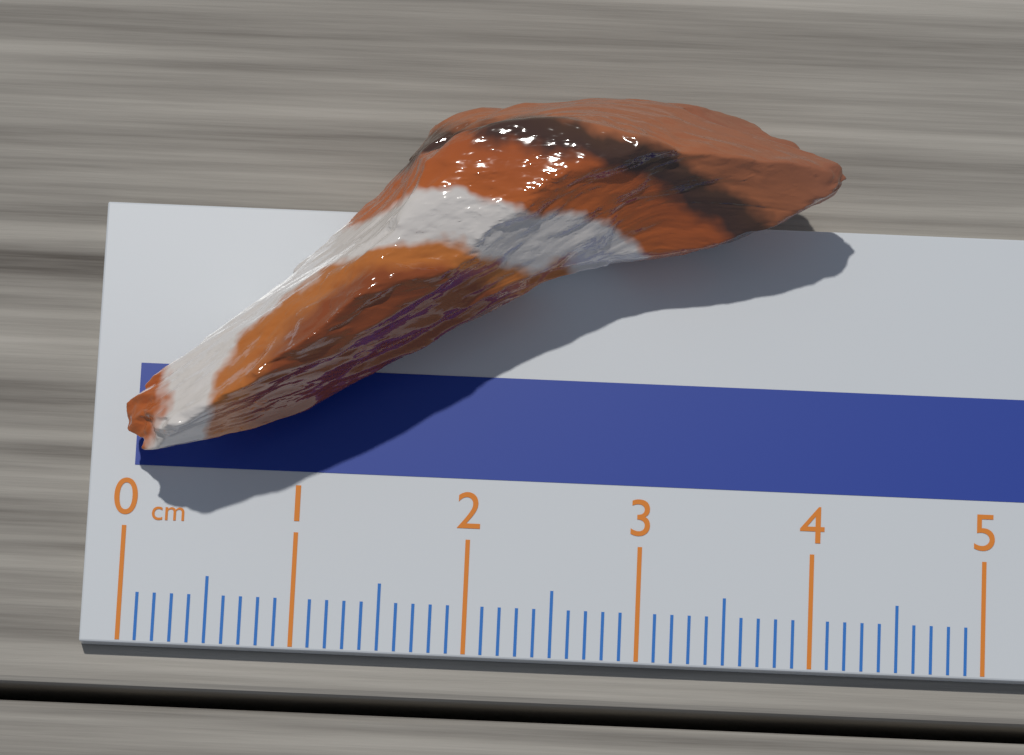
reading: 4.1 cm
